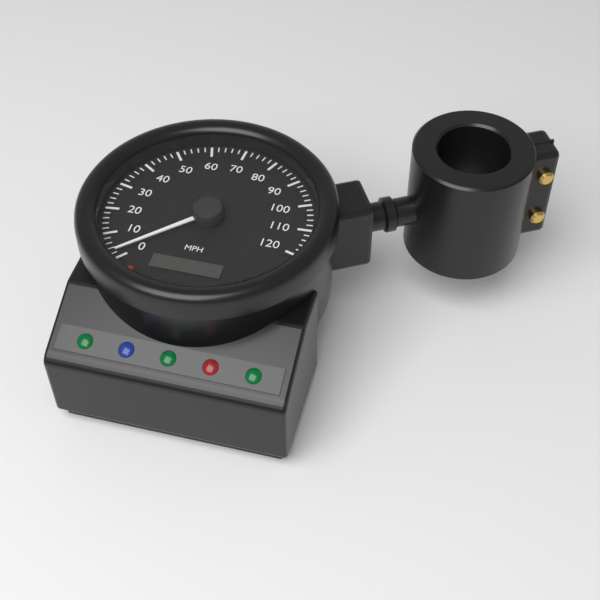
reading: 2 mph
